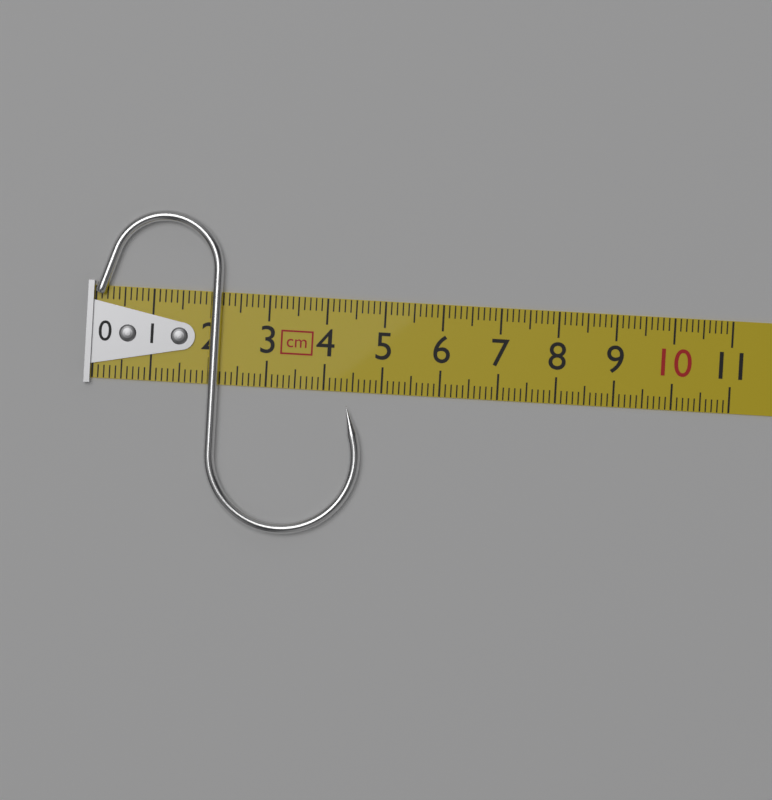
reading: 4.7 cm
